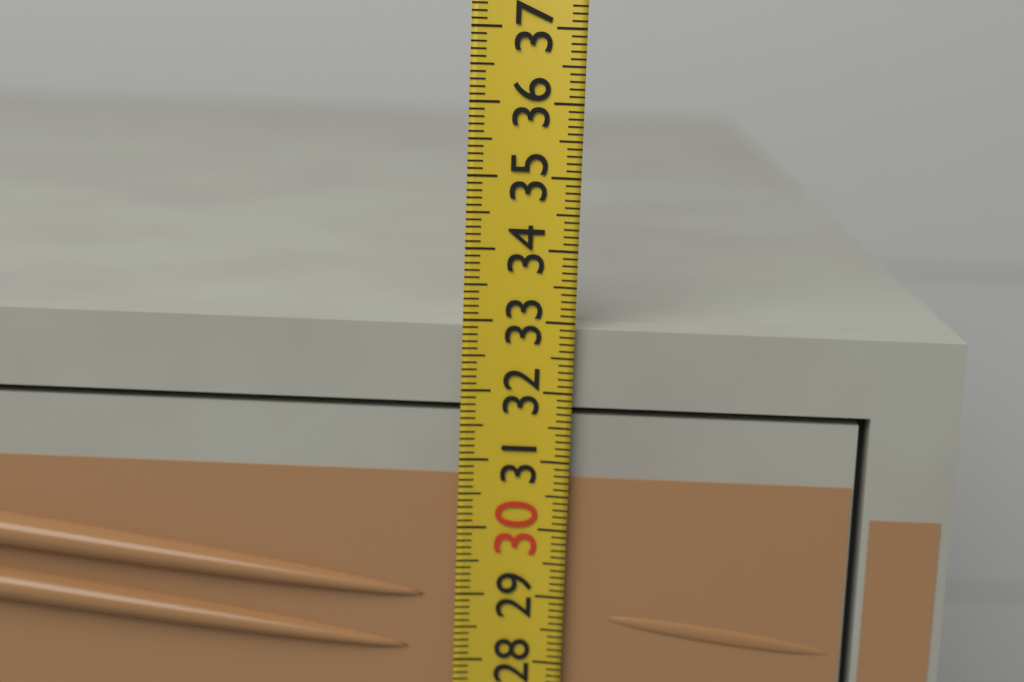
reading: 32.9 (no unit)
